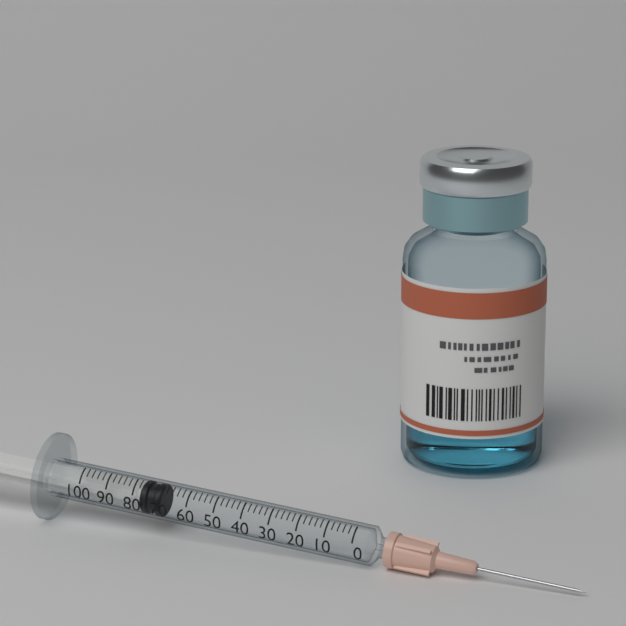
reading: 70 (no unit)
